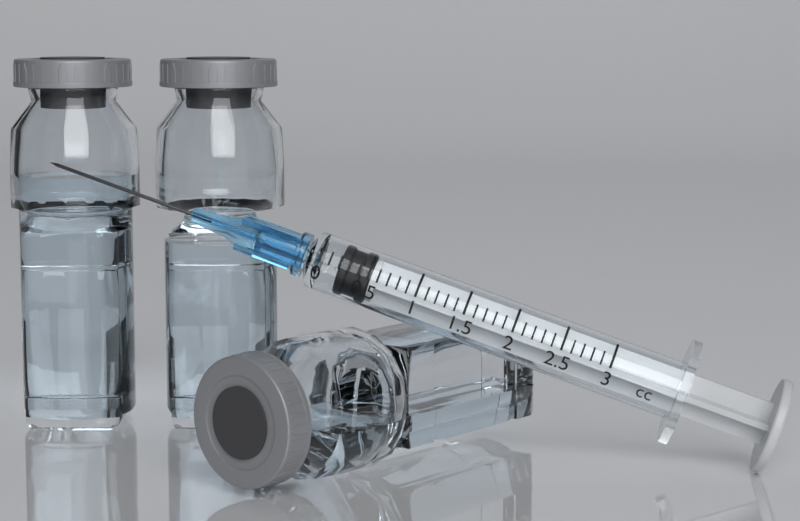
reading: 0.2 cc
